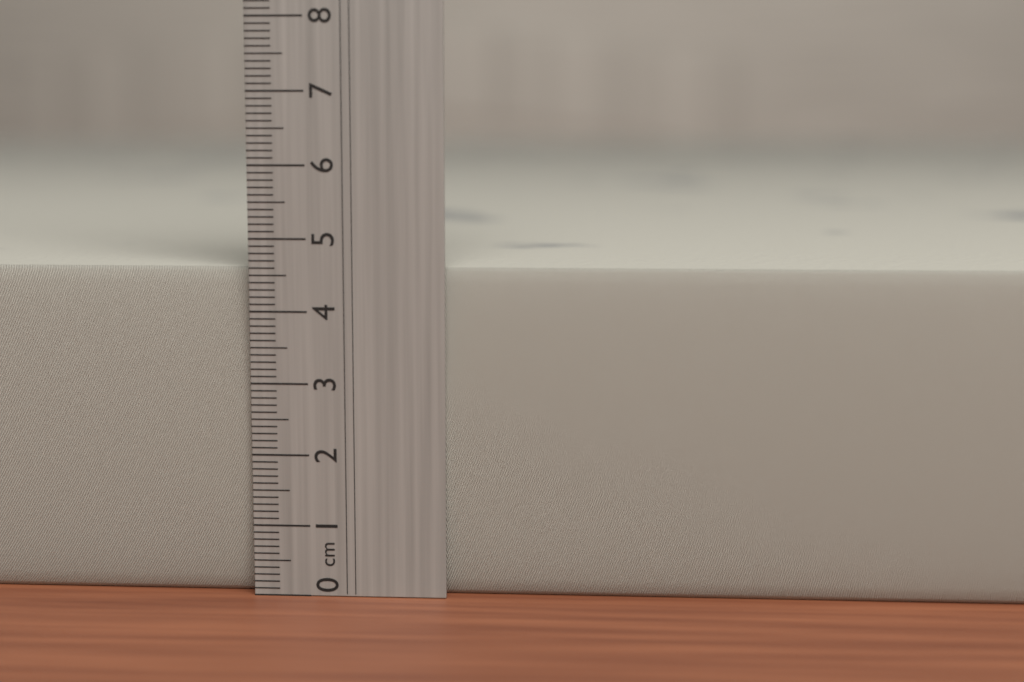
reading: 4.6 cm
